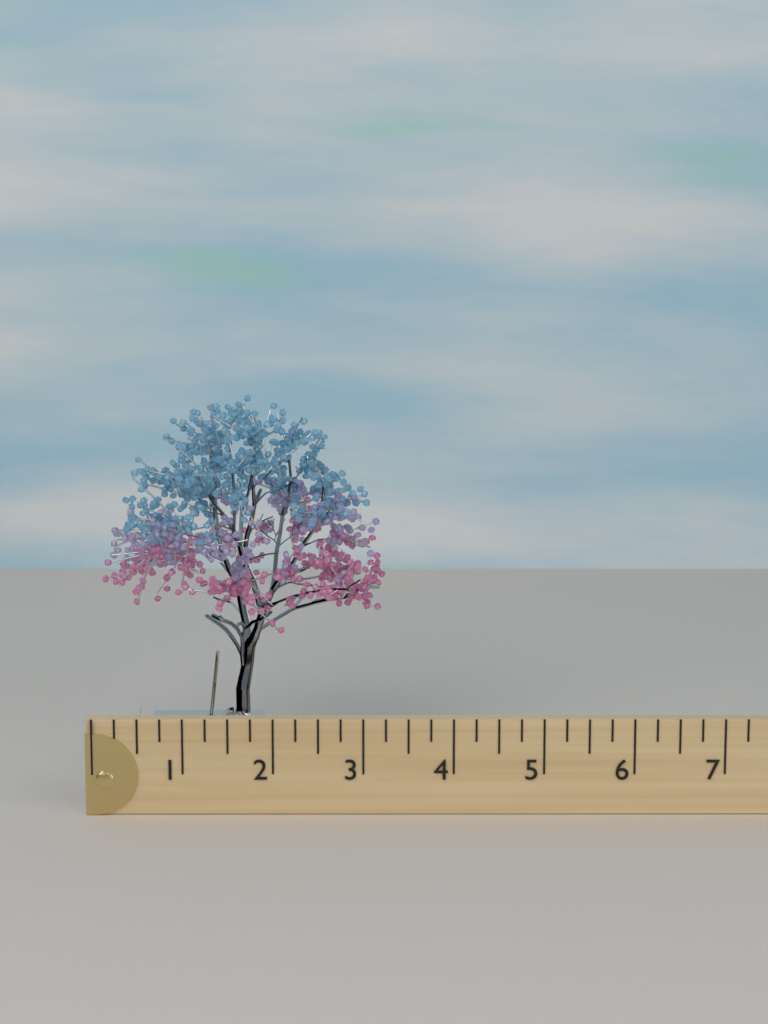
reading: 3.25 (no unit)
